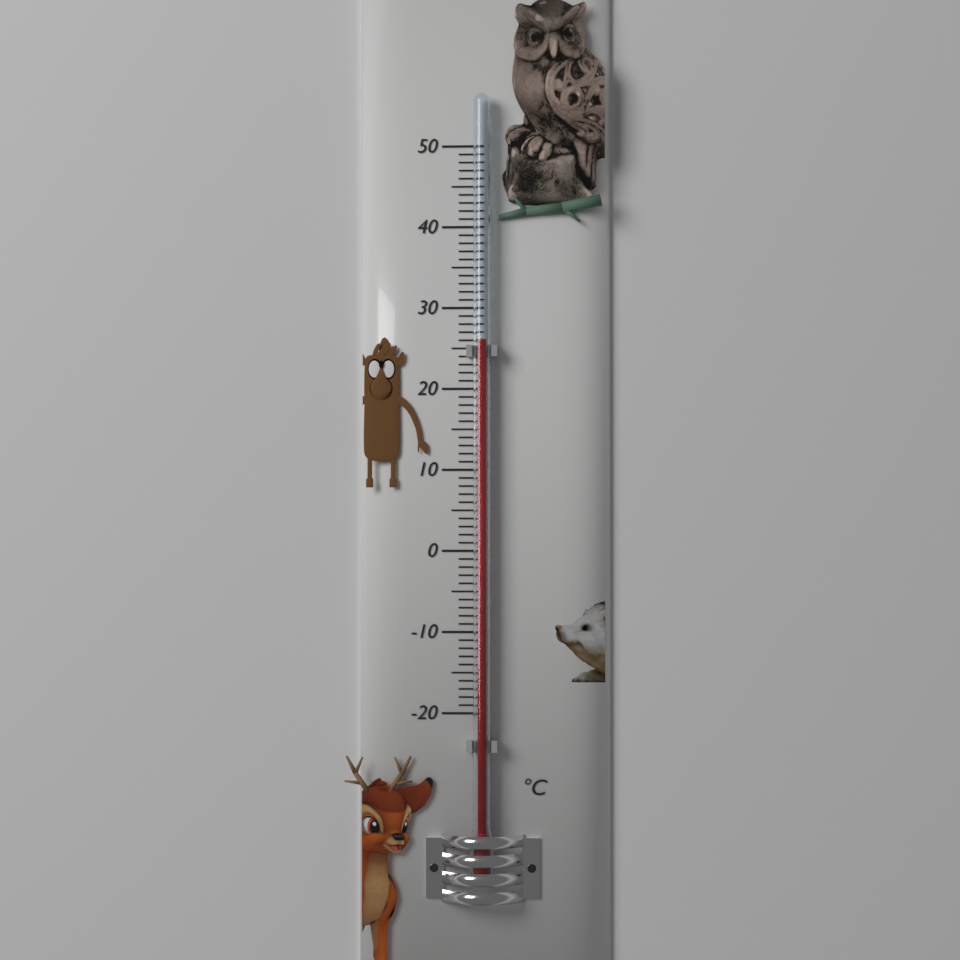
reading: 26 °C
